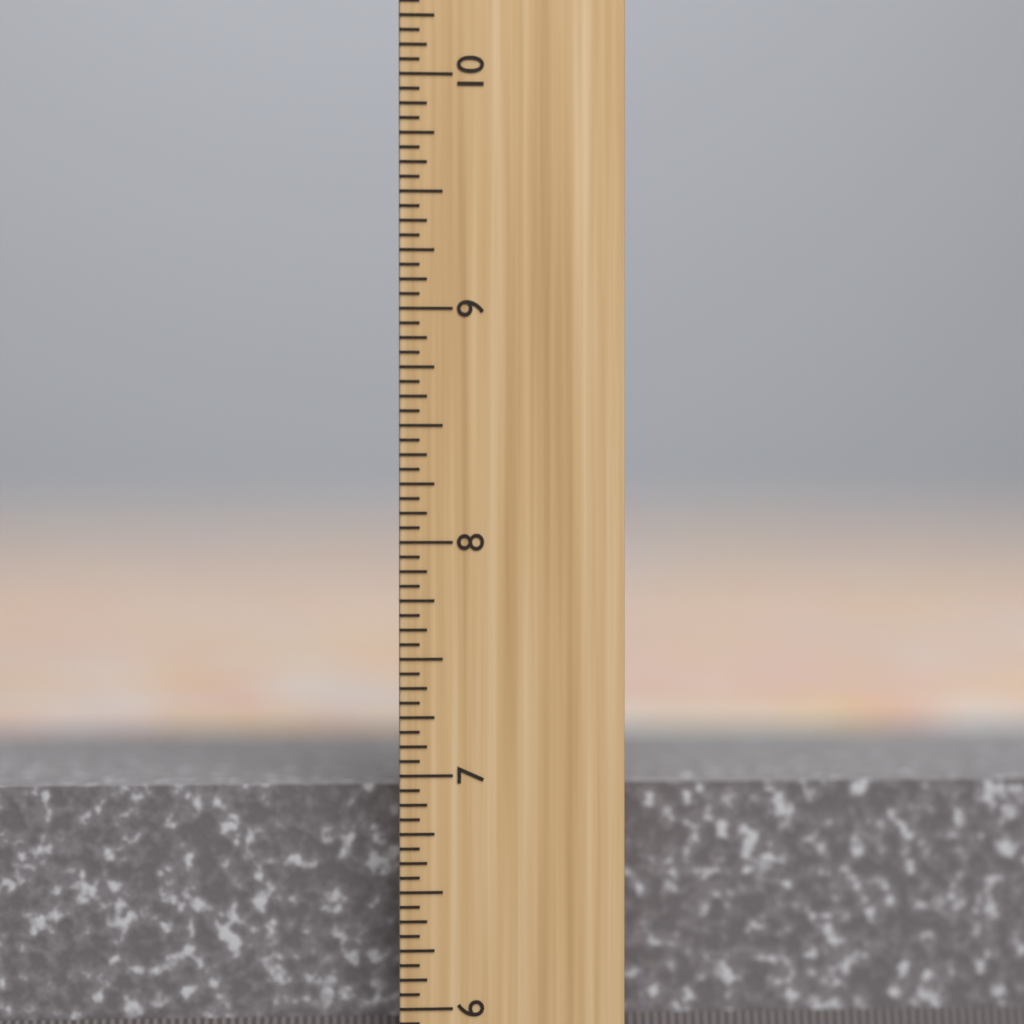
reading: 6.9375 inch
